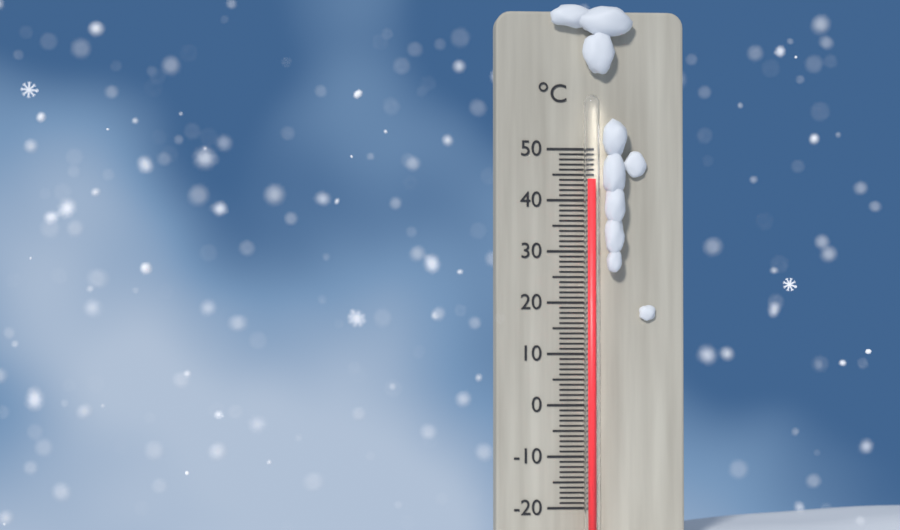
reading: 44 °C
